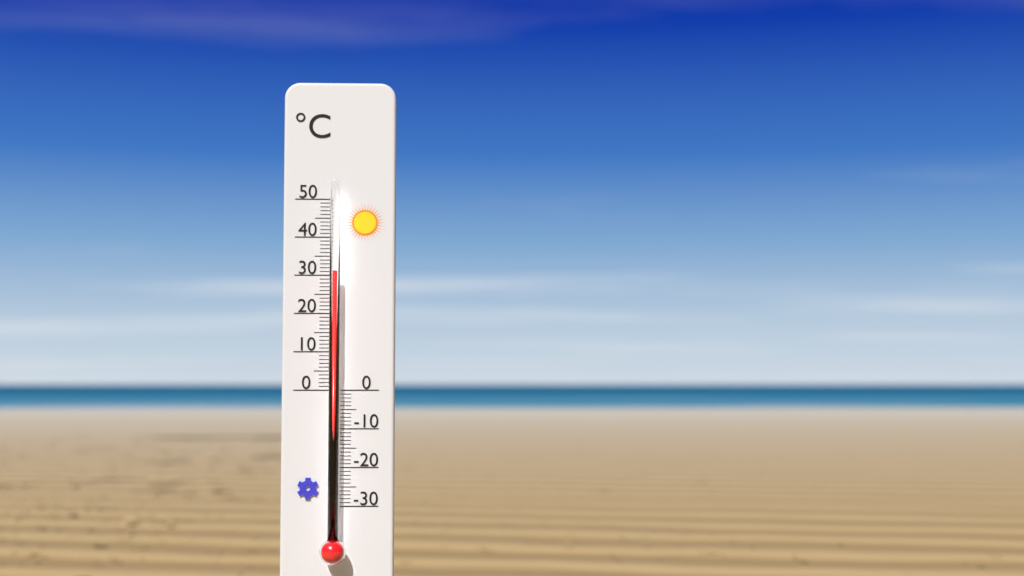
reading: 31 °C
